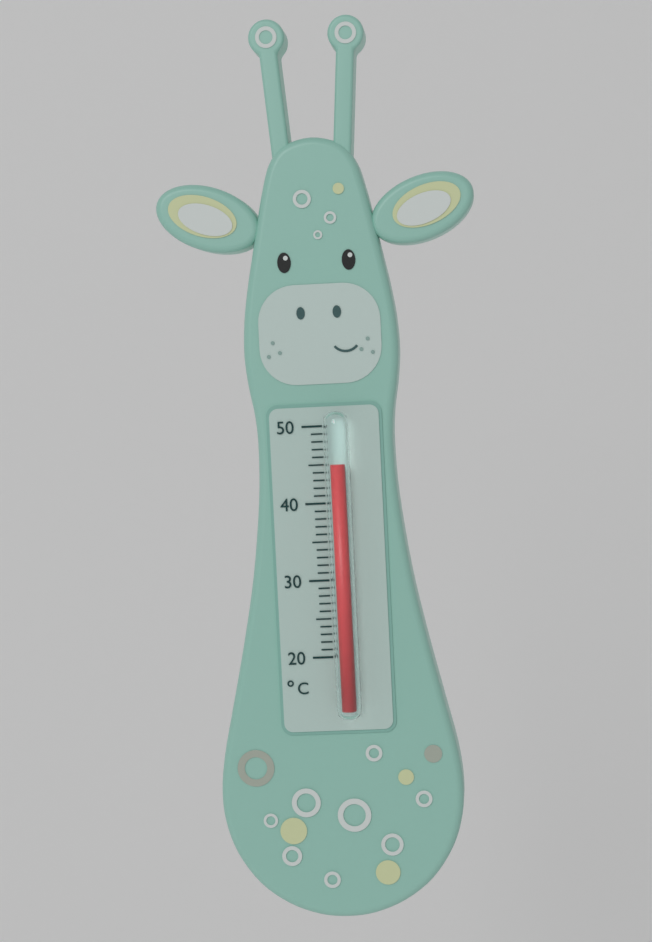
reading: 45 °C
